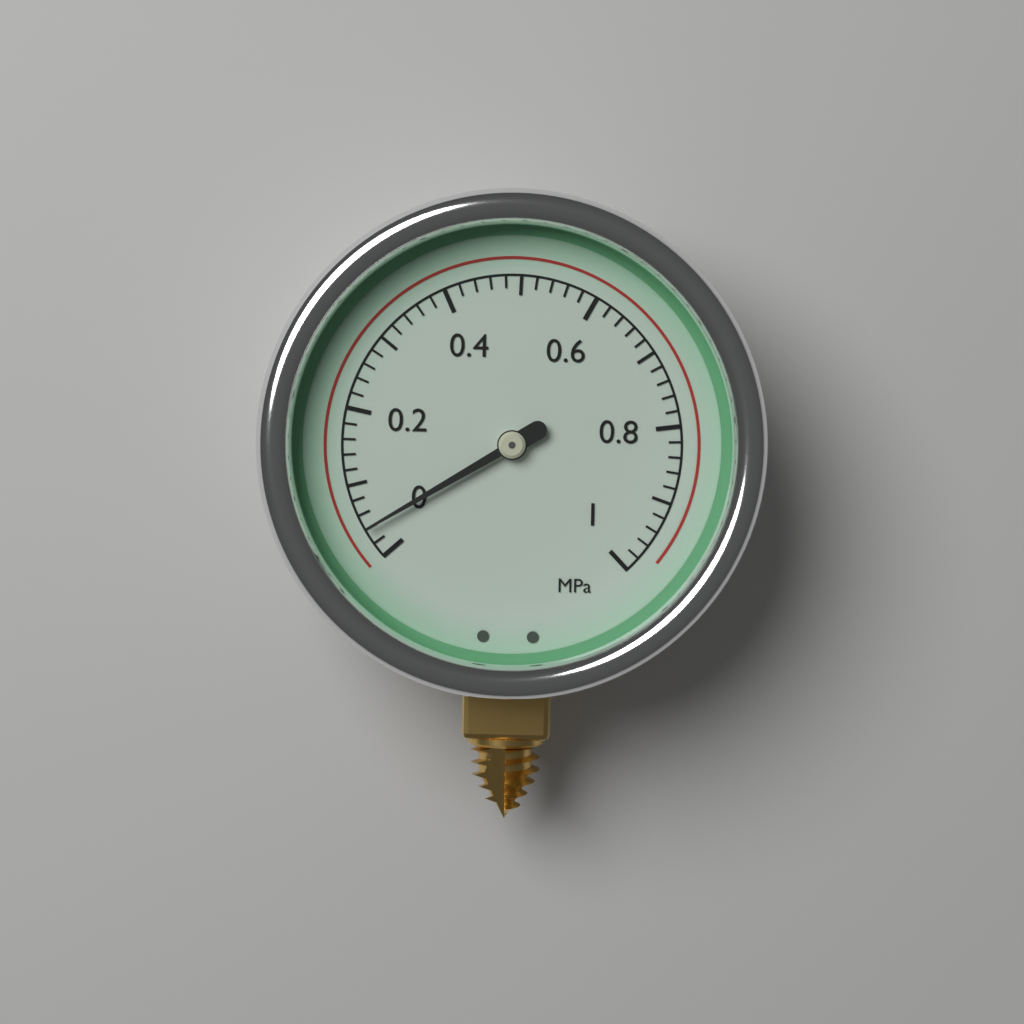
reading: 0.04 MPa
